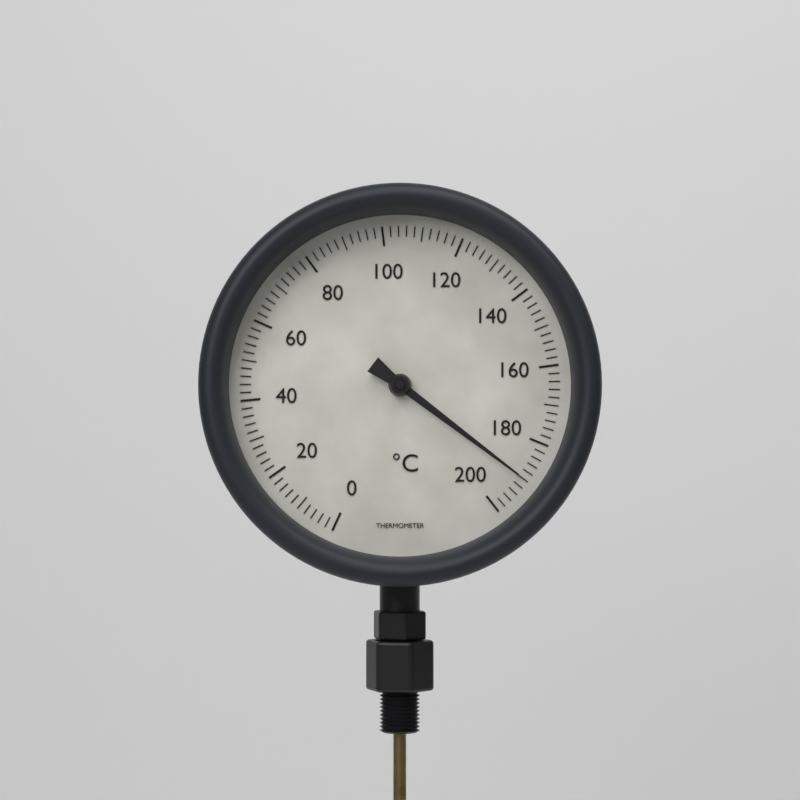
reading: 190 °C
